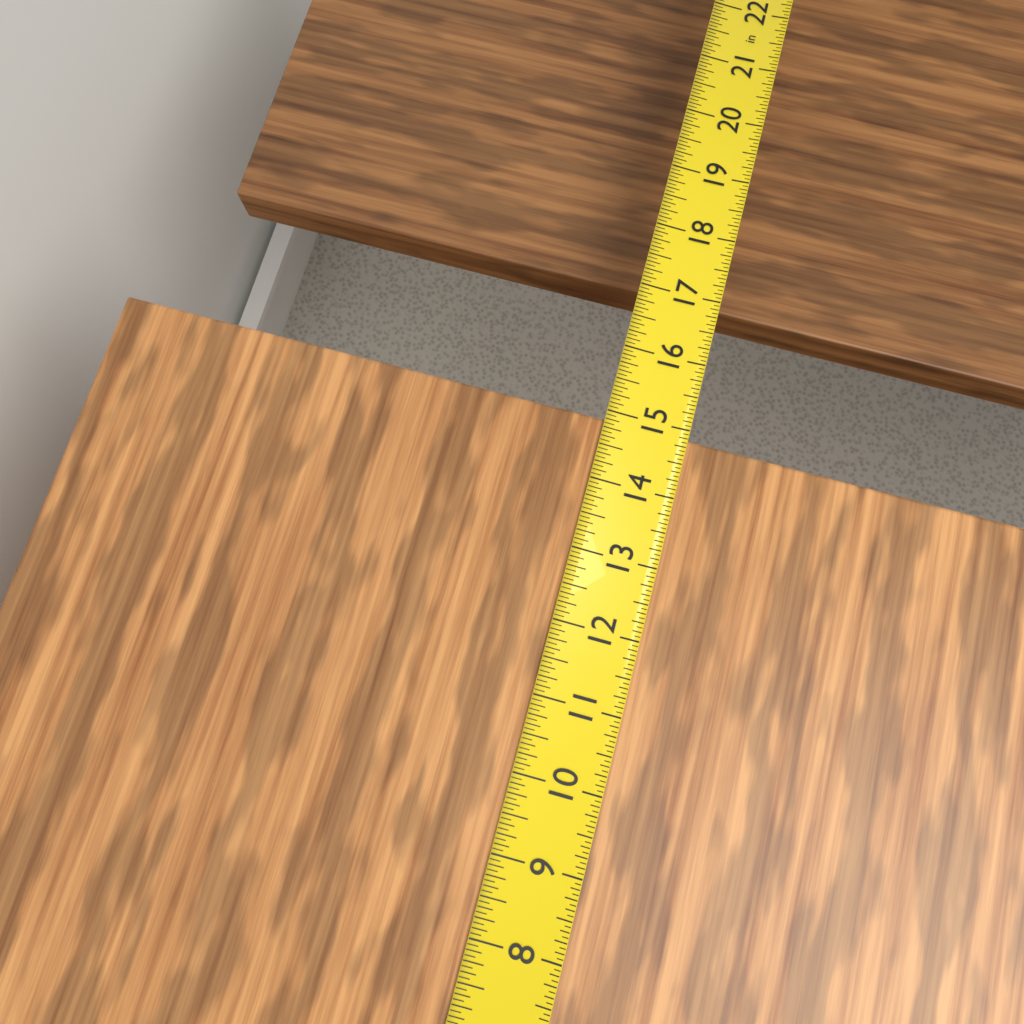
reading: 14.8750 in
